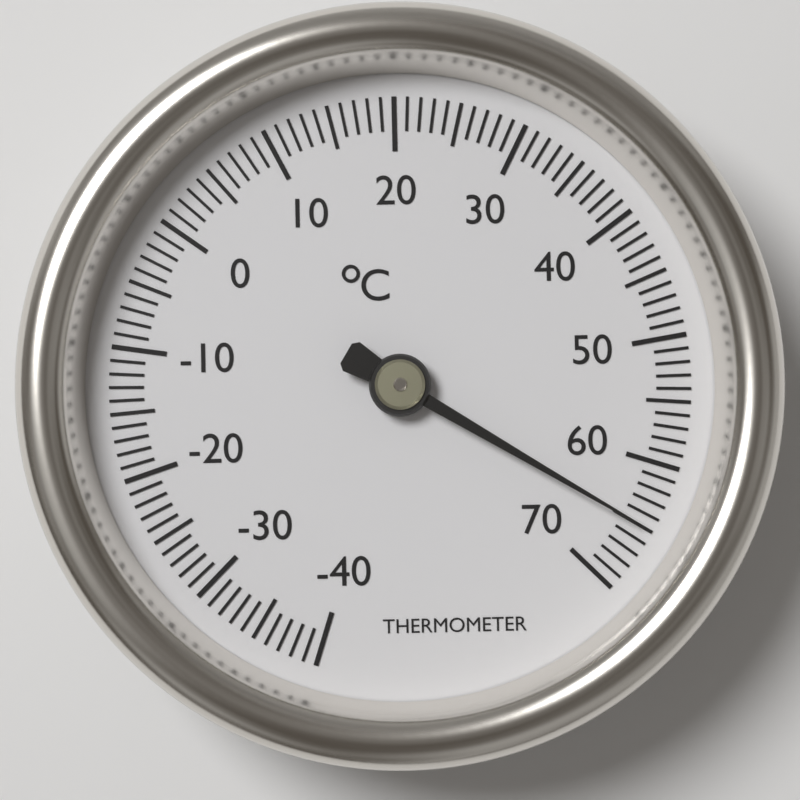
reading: 65 °C
